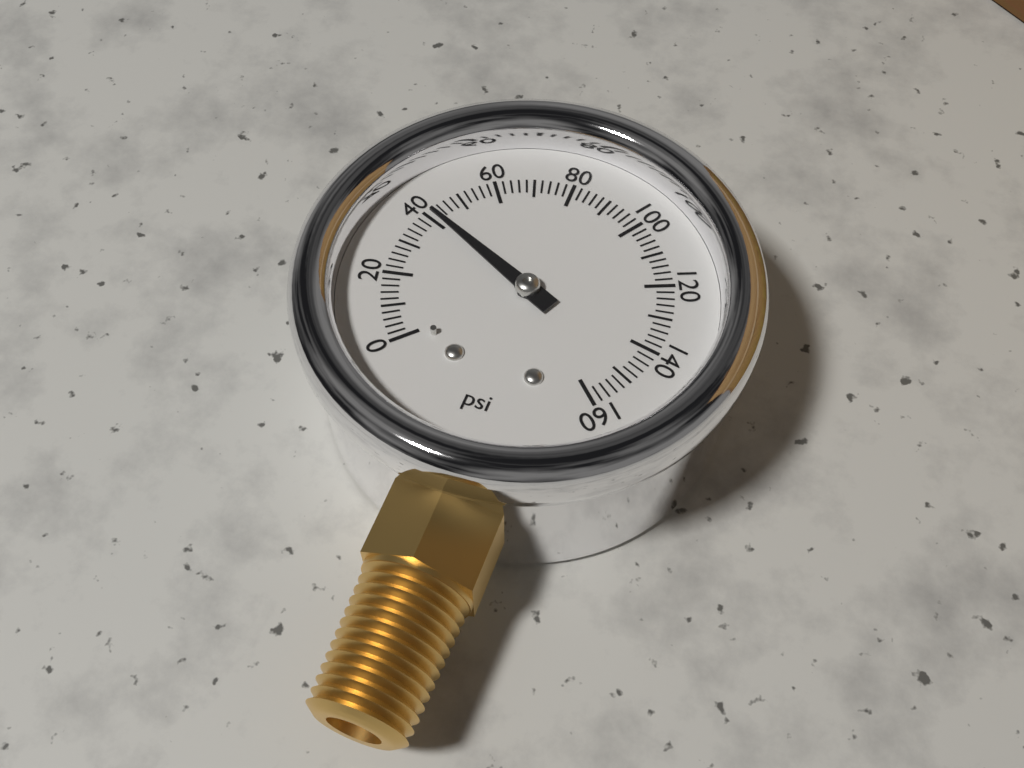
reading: 42 psi
